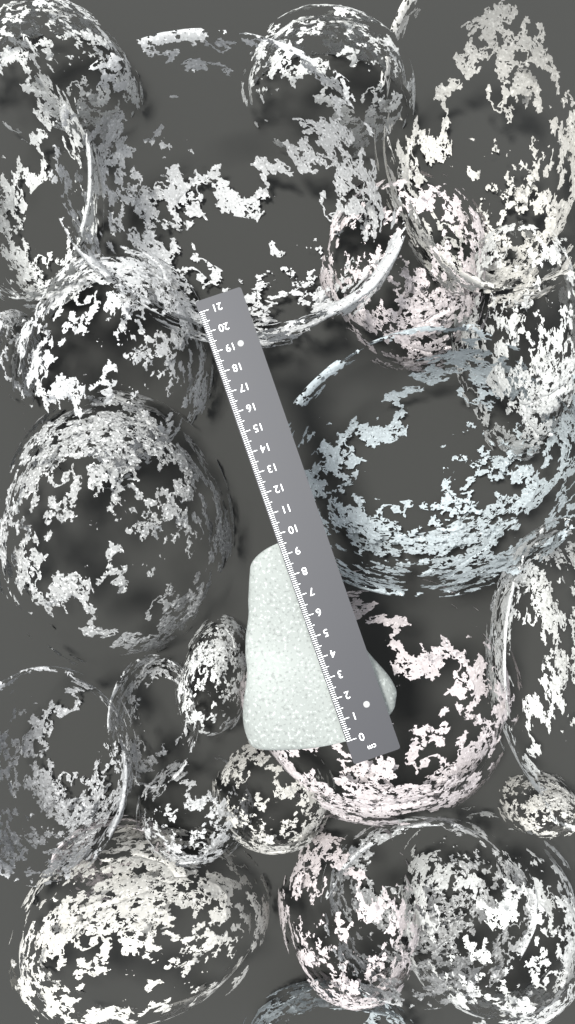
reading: 9.6 cm
